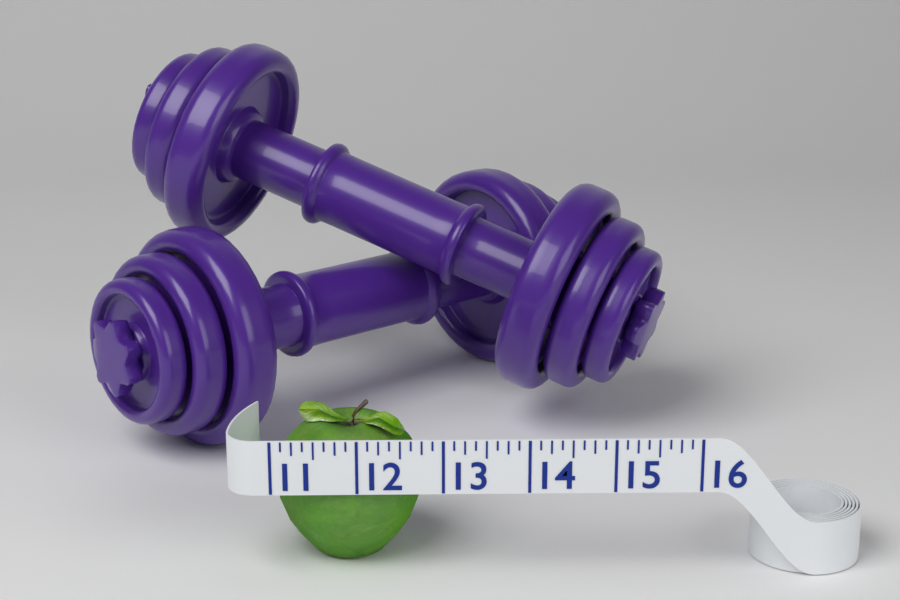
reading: 12.750 (no unit)
